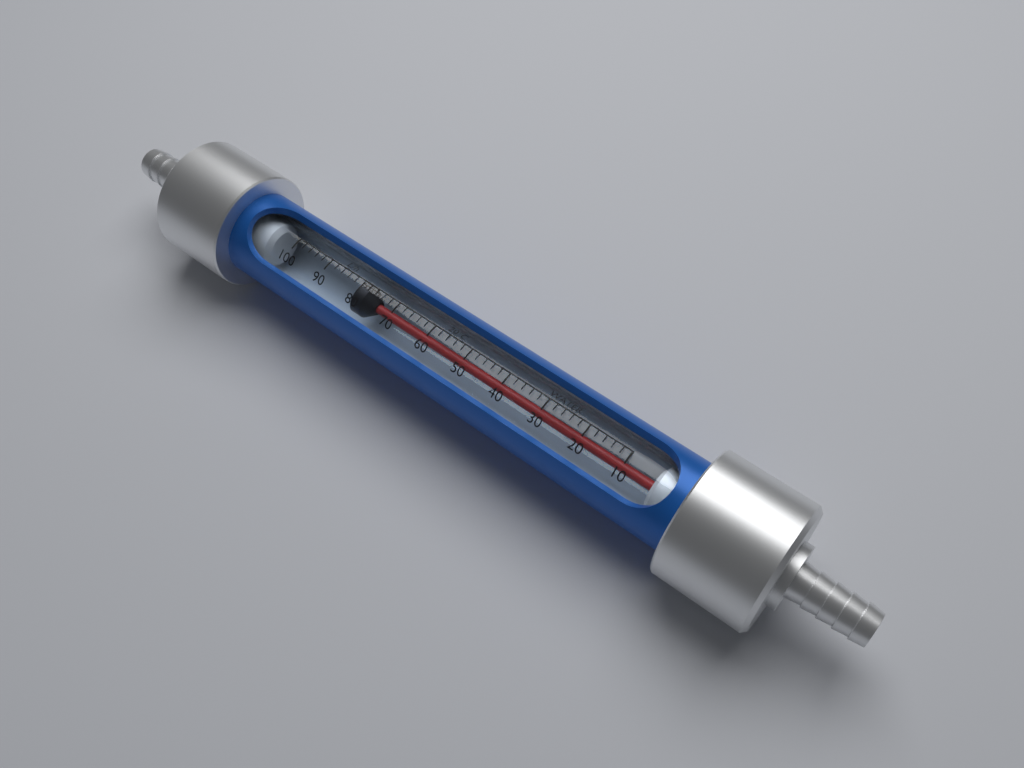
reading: 82 L/h
